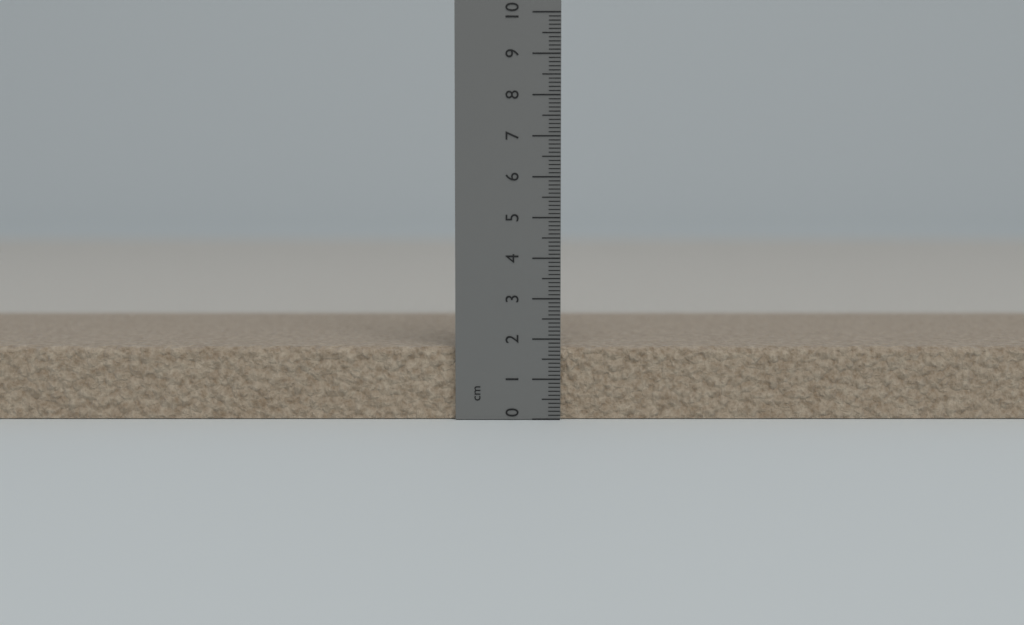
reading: 1.8 cm
